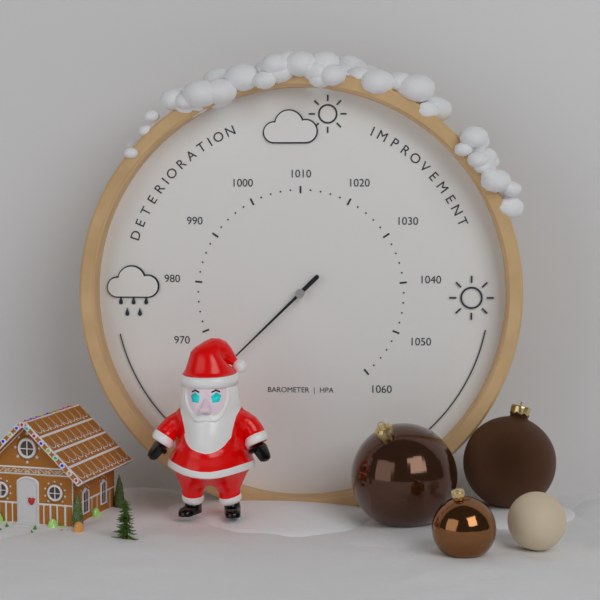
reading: 962 hPa
